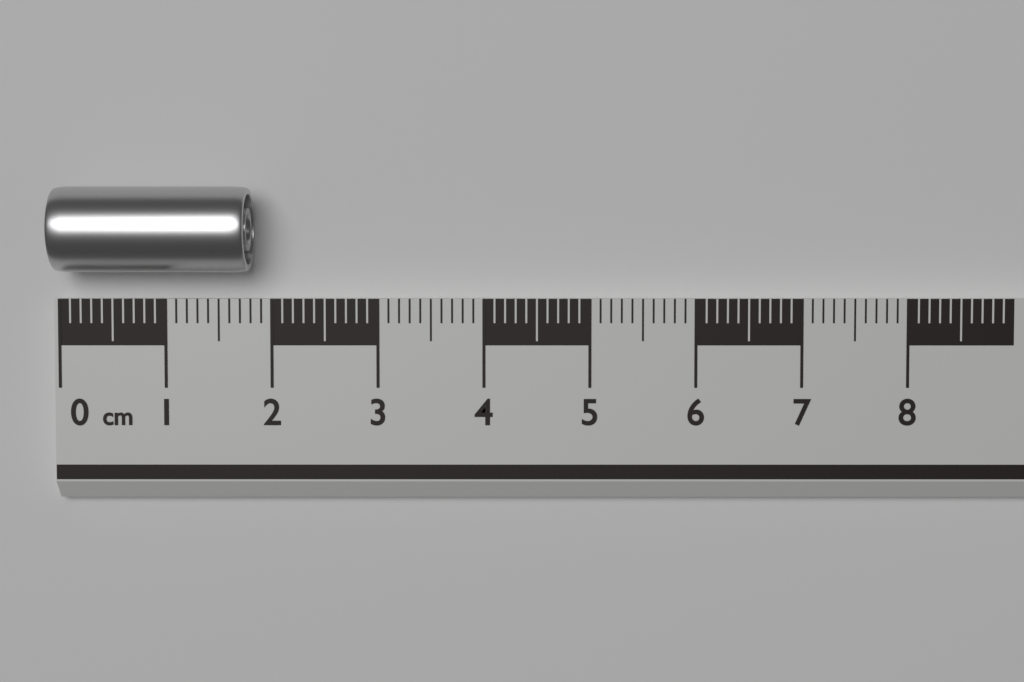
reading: 1.8 cm
